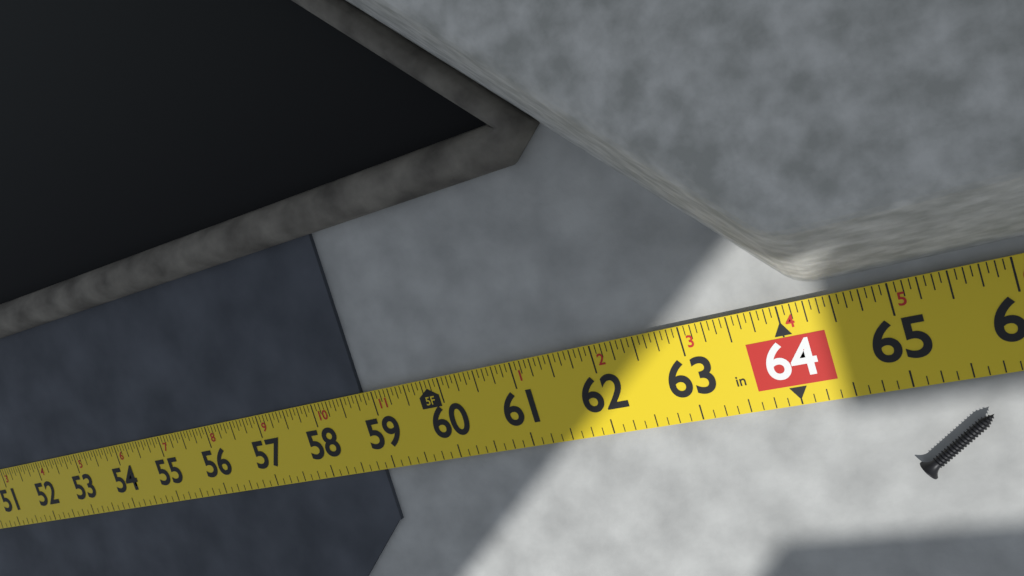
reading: 58.8125 in
